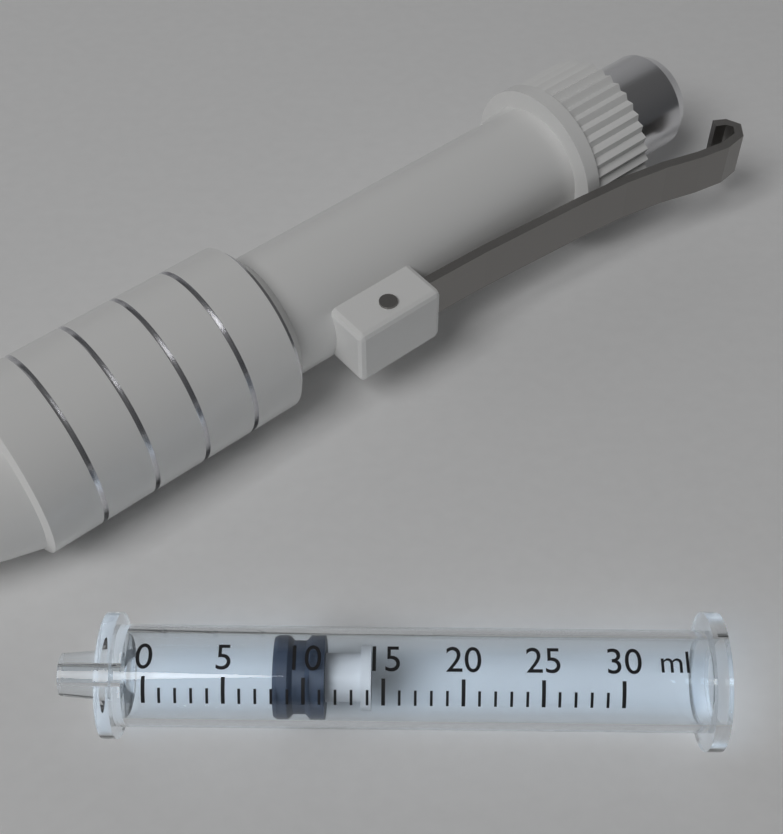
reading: 8 ml
